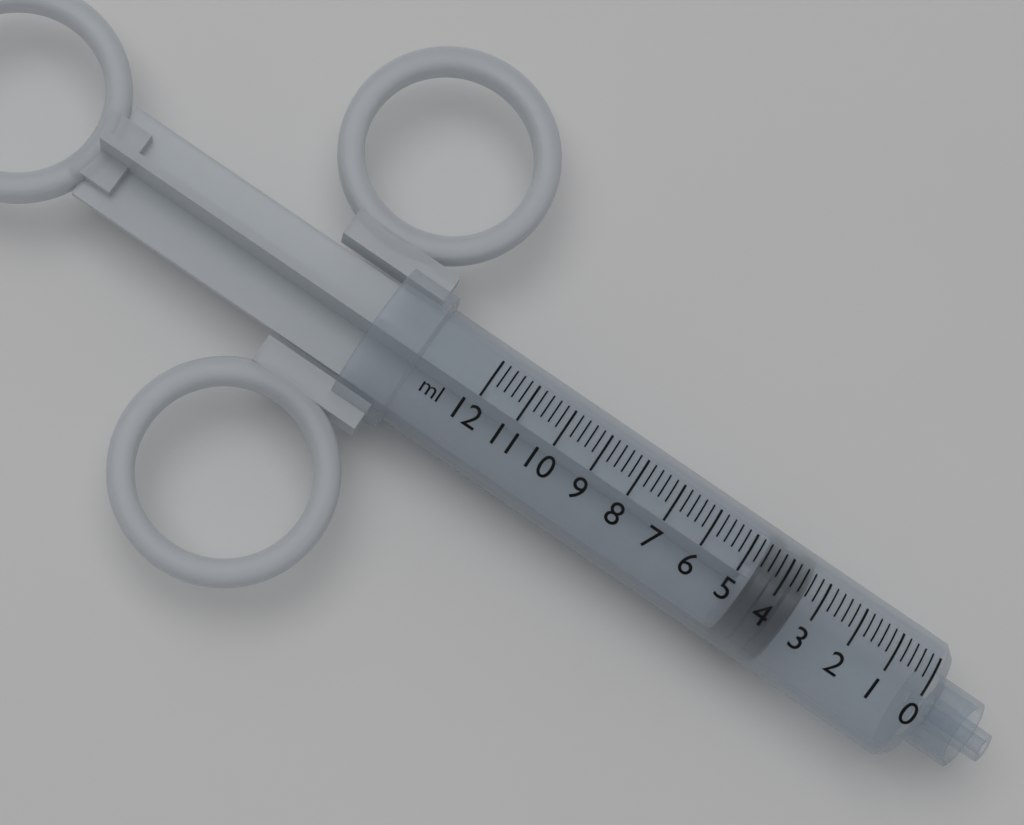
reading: 3.4 ml
